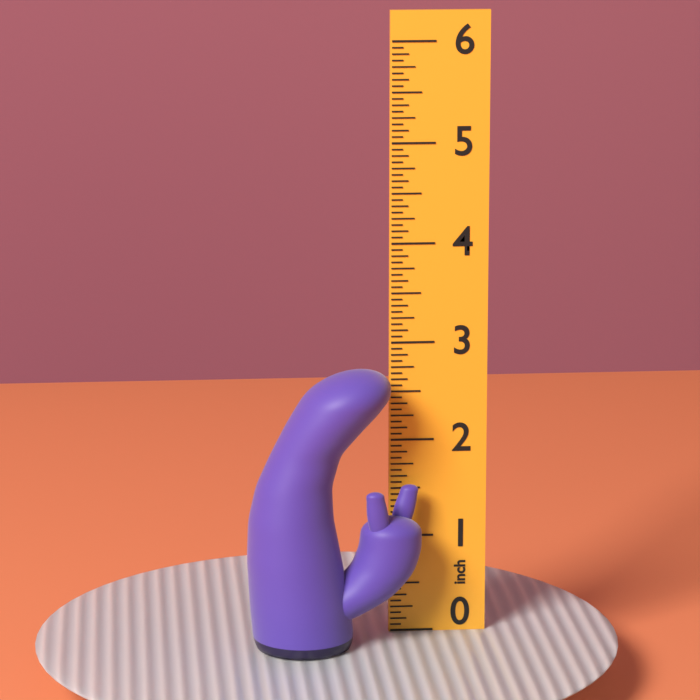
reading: 2.8125 inch
